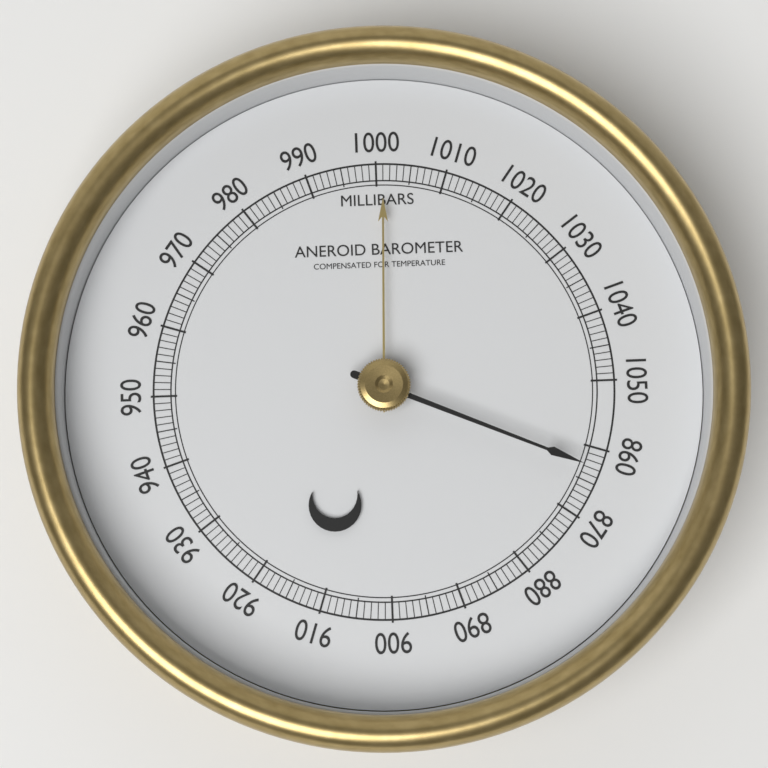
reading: 863 mbar
